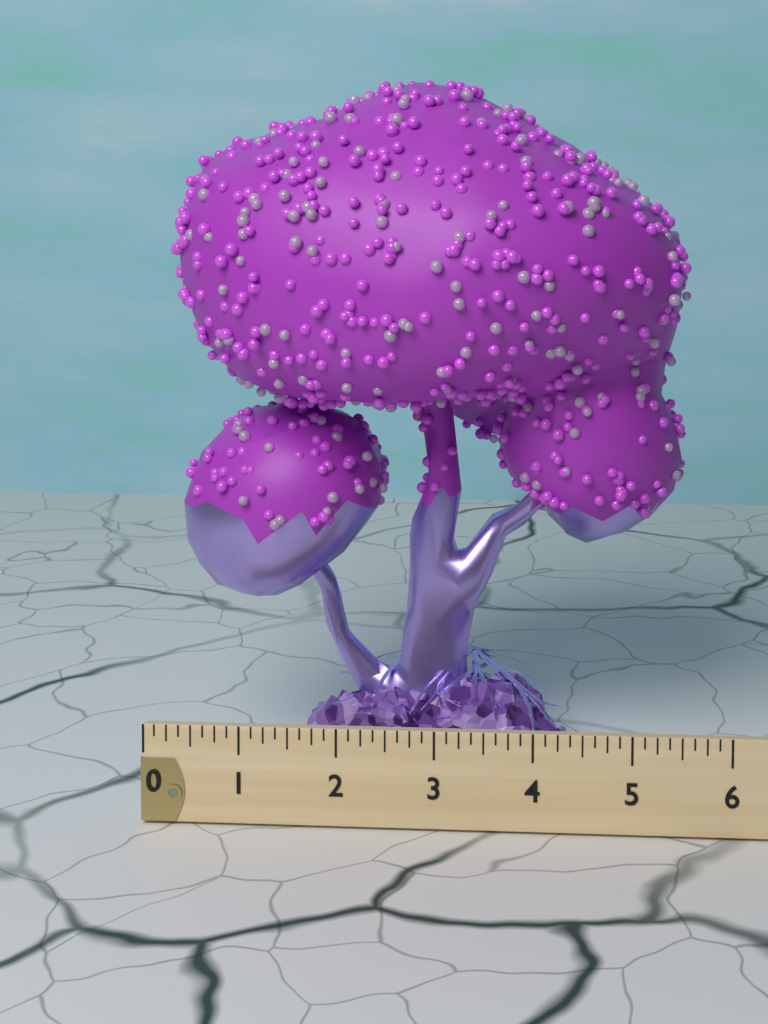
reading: 5.500 (no unit)
